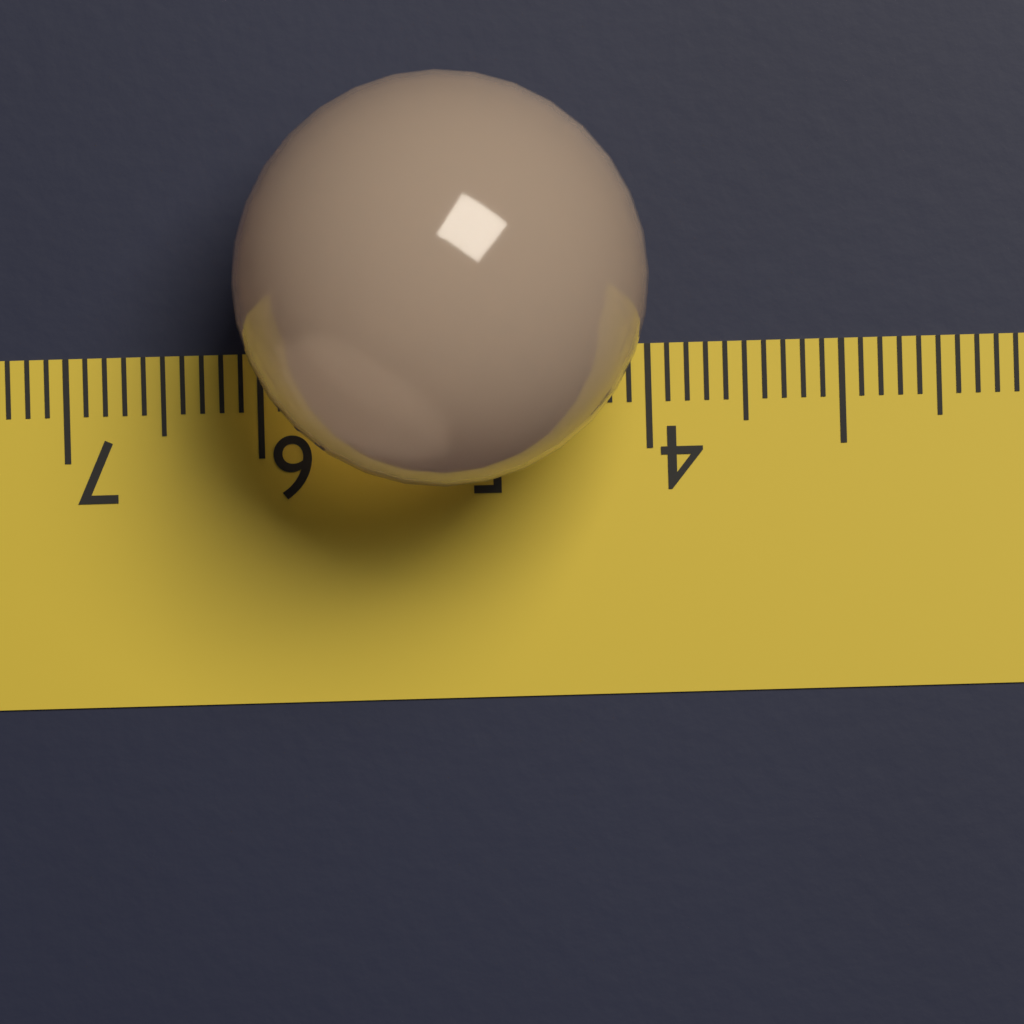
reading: 6.1 (no unit)
